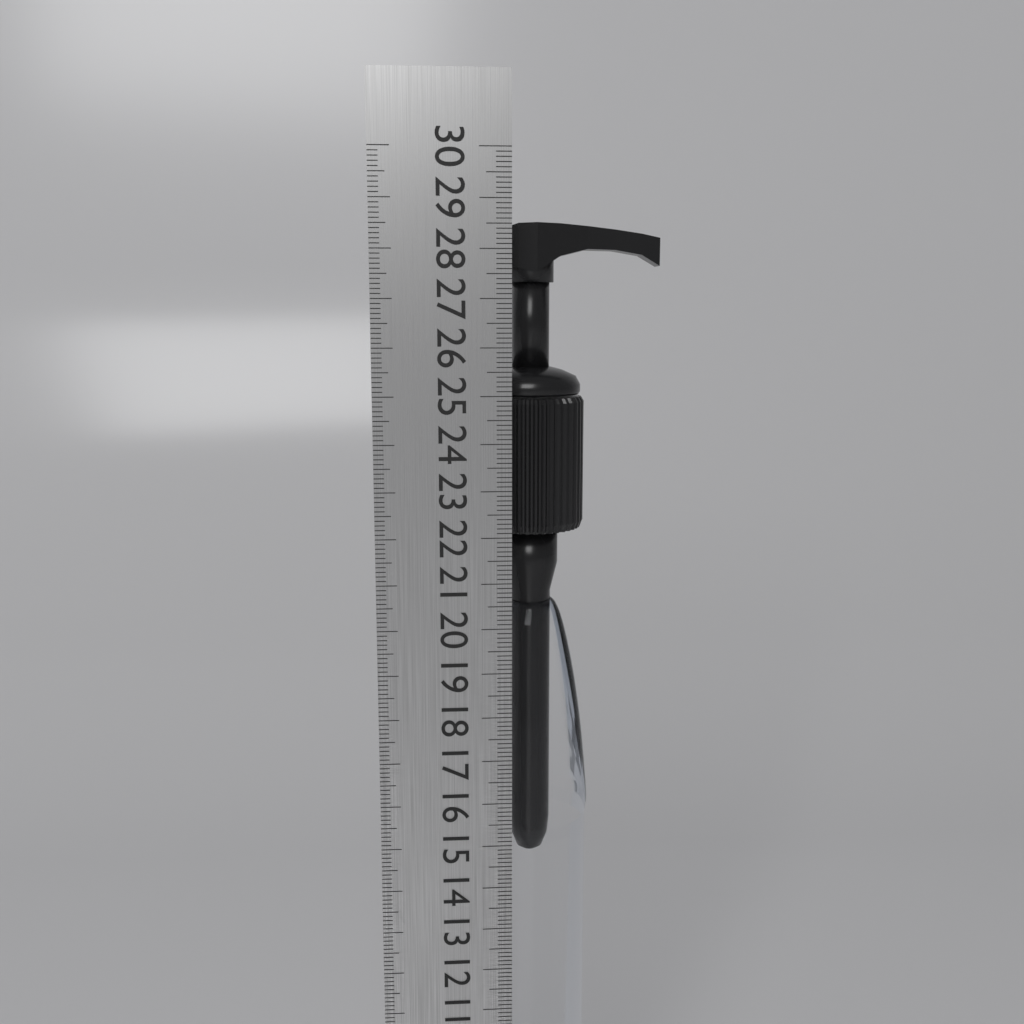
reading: 28.6 cm
